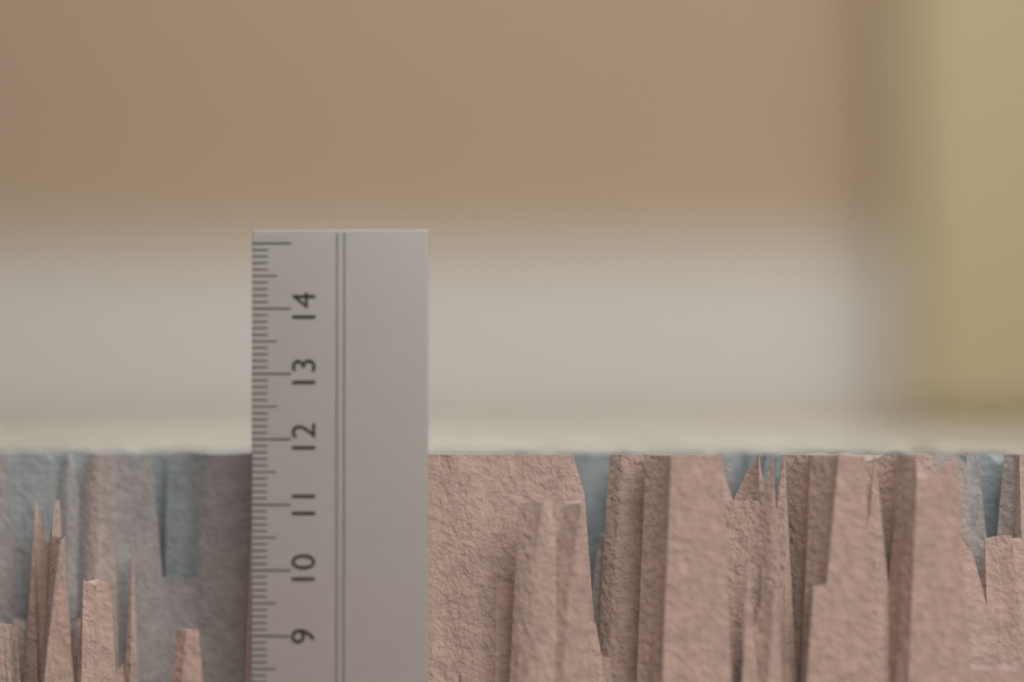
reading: 11.8 cm
